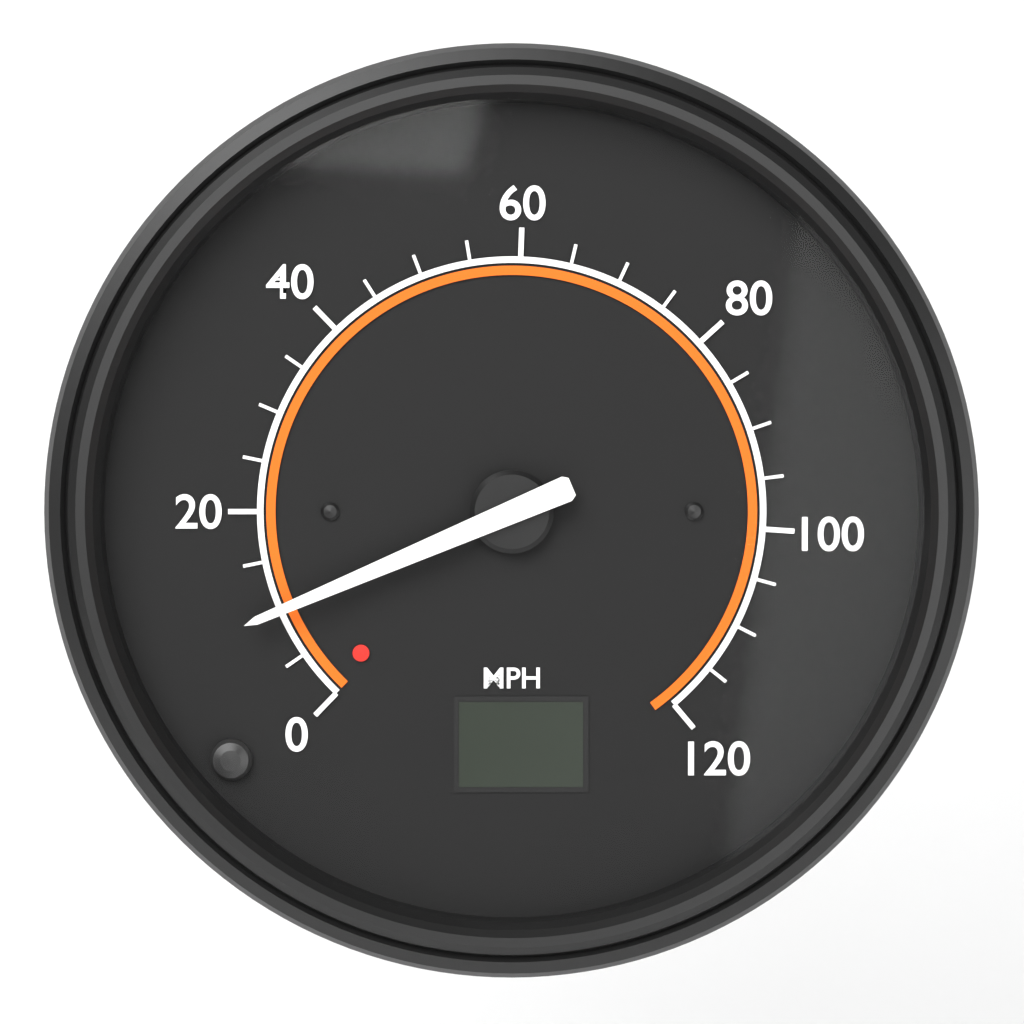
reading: 10 MPH
